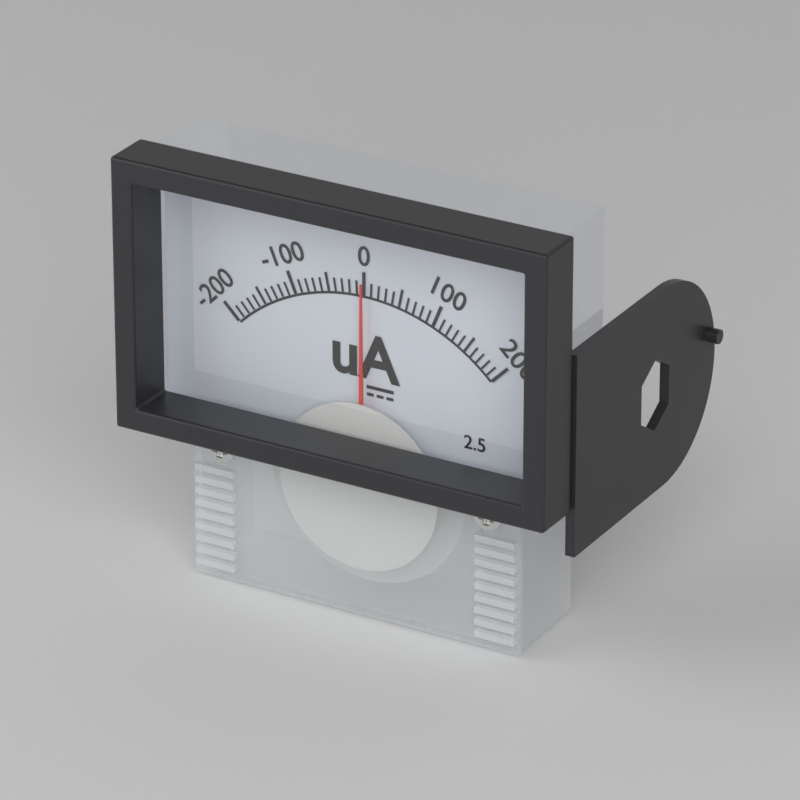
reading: 0 uA
